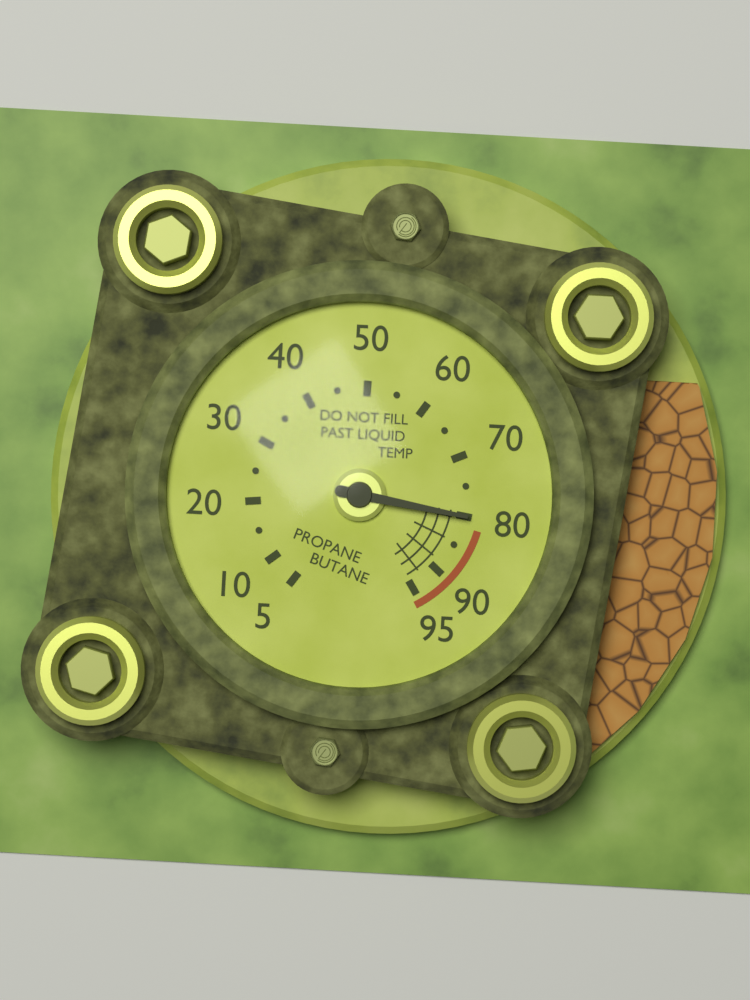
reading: 80 (no unit)
